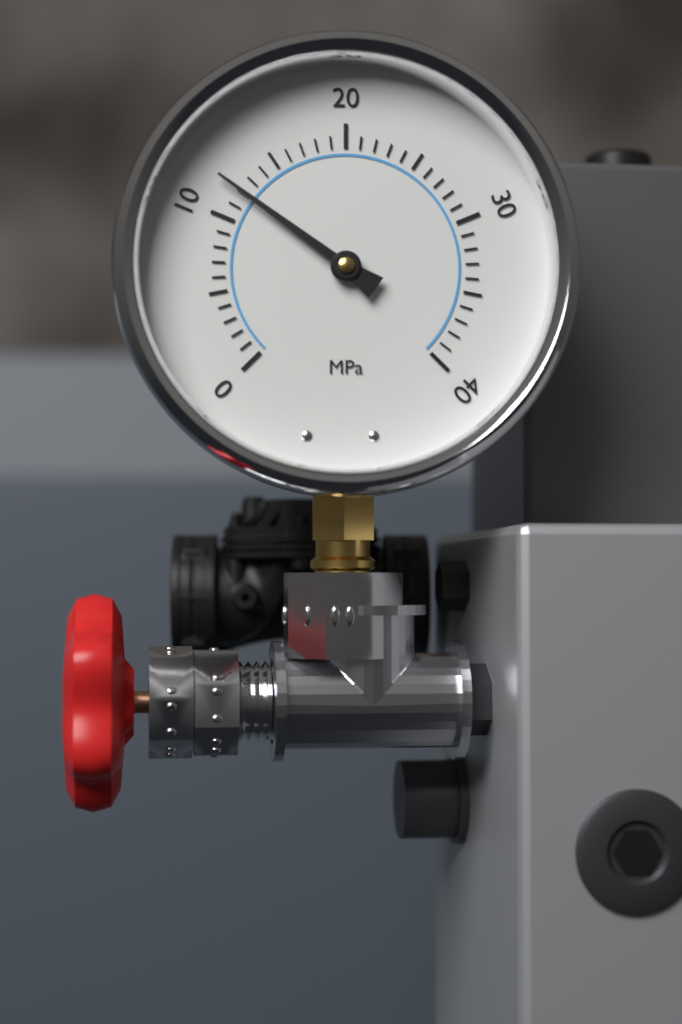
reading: 12 MPa
